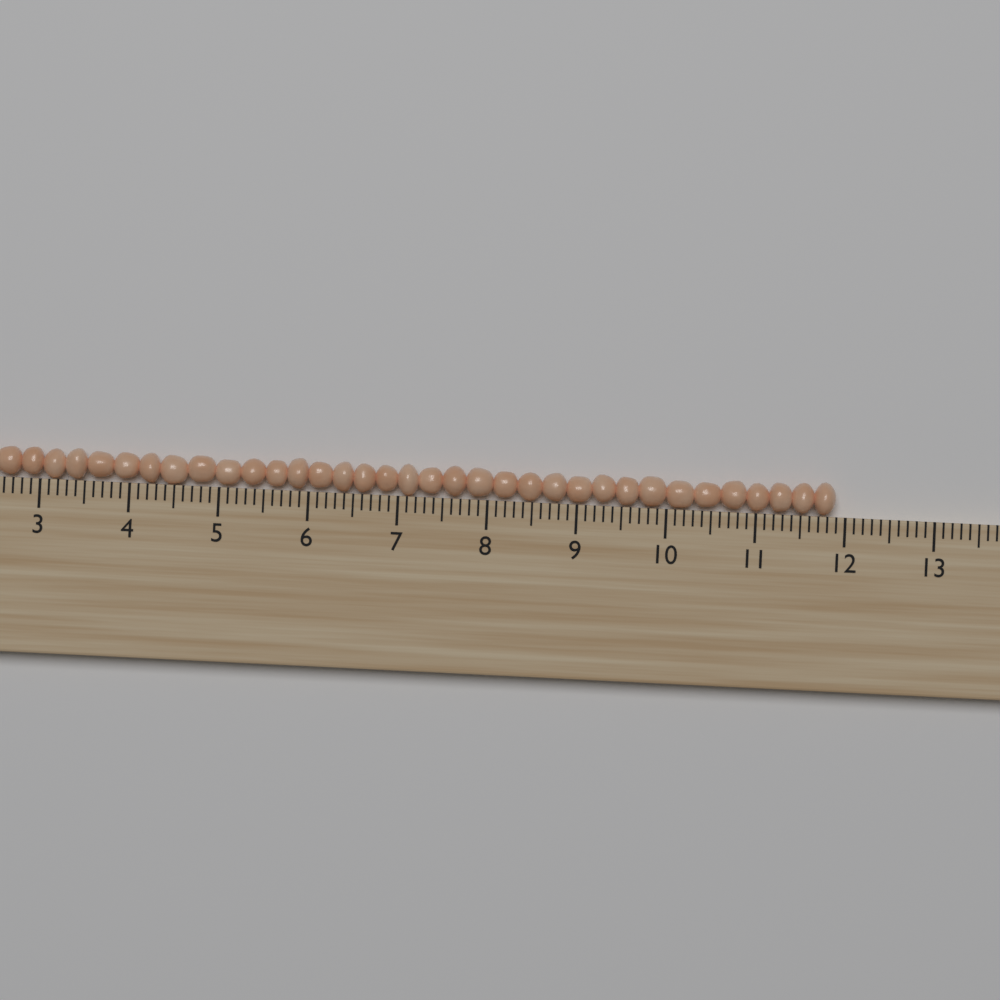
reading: 11.9 (no unit)
